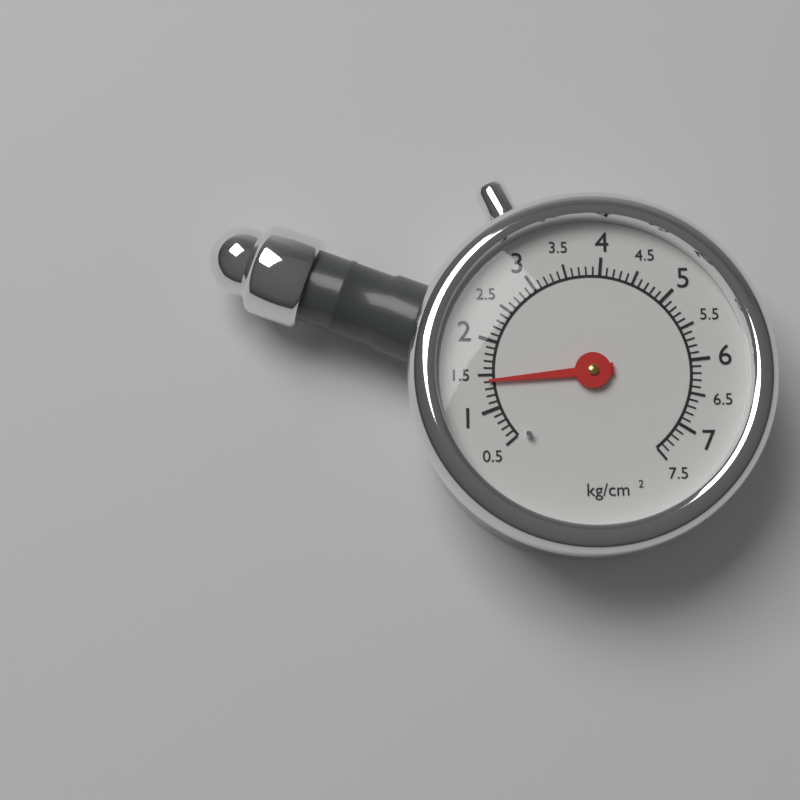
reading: 1.4 kg/cm²
